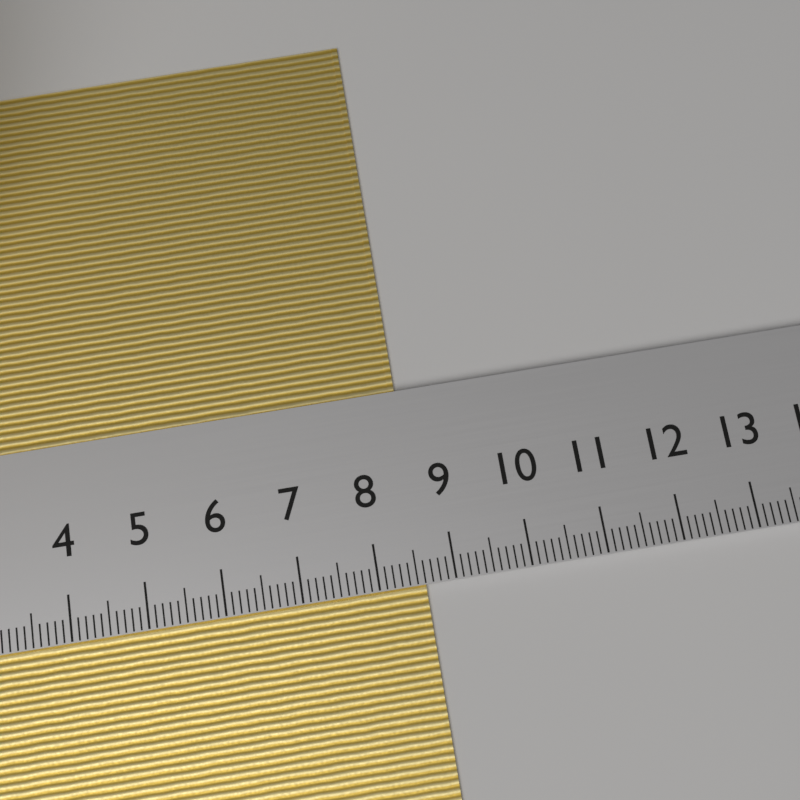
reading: 8.6 cm
